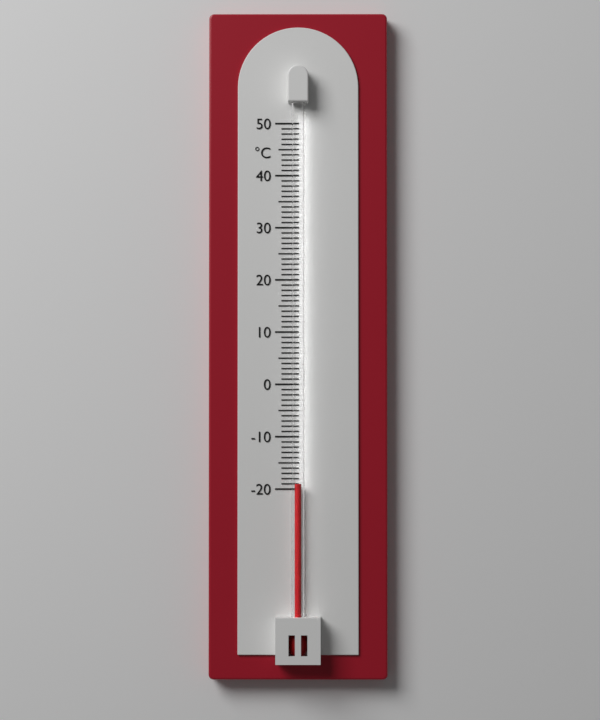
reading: -19 °C
